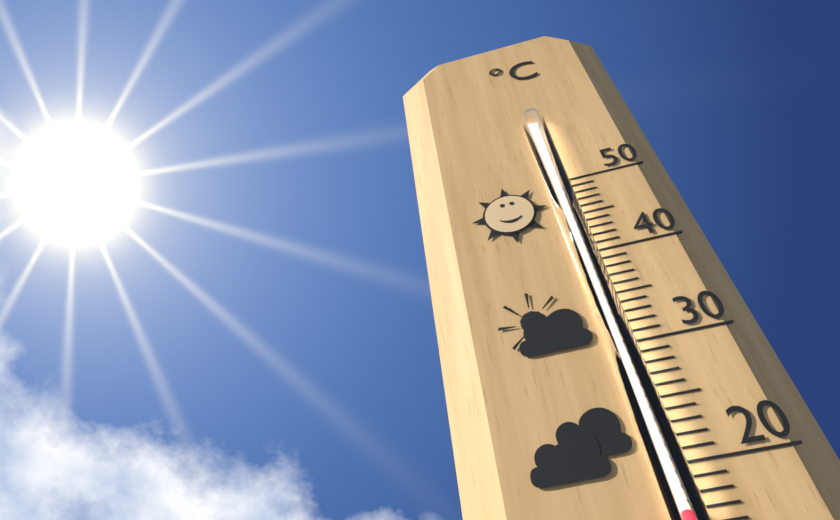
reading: 17 °C
